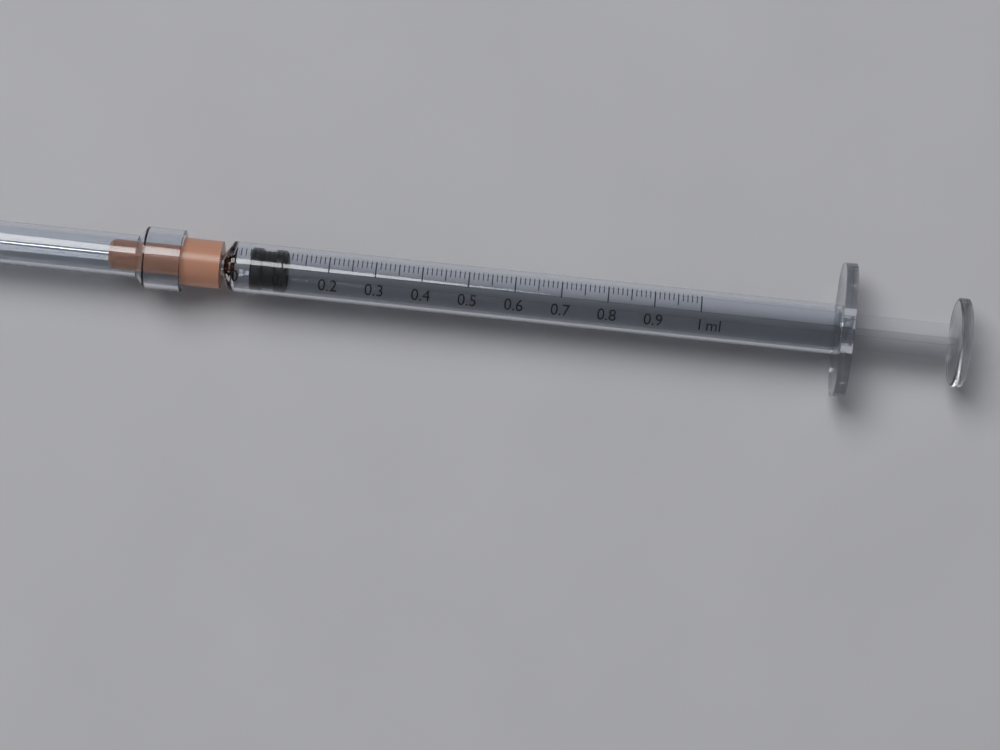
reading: 0.03 ml
